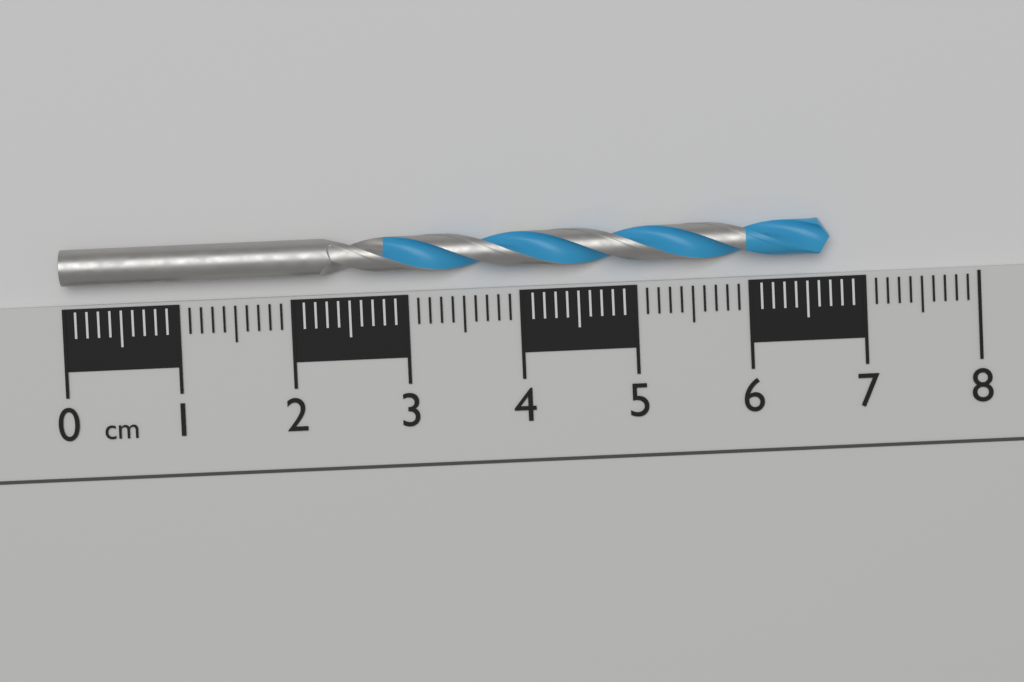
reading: 6.7 cm
